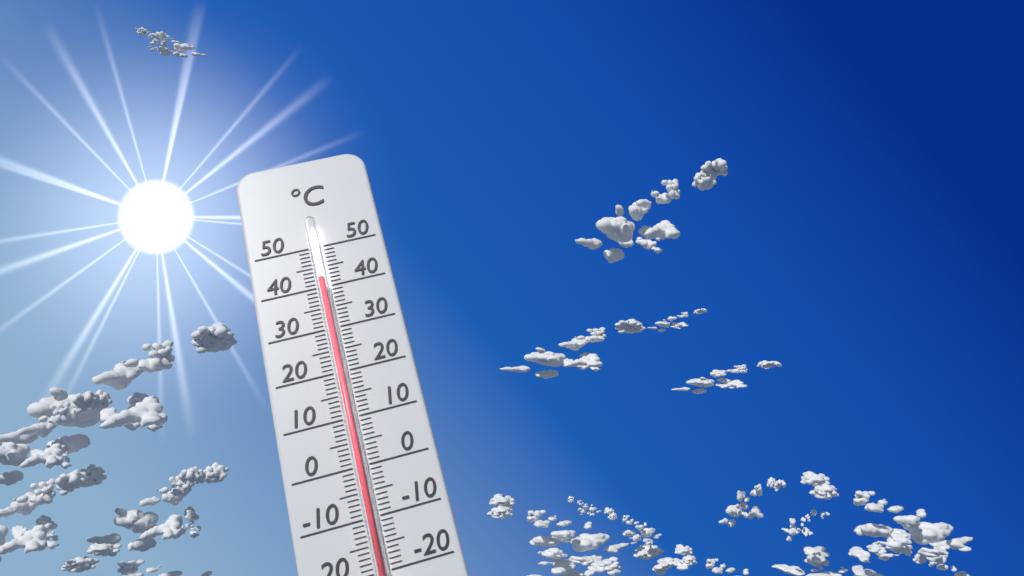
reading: 41 °C
